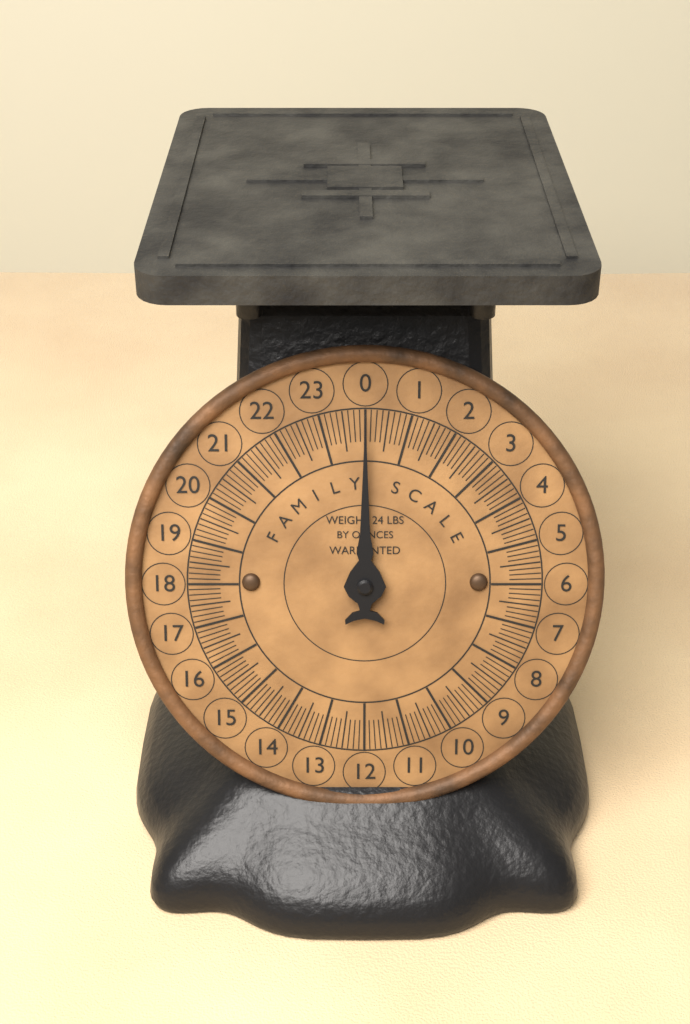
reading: 0.000 lb
